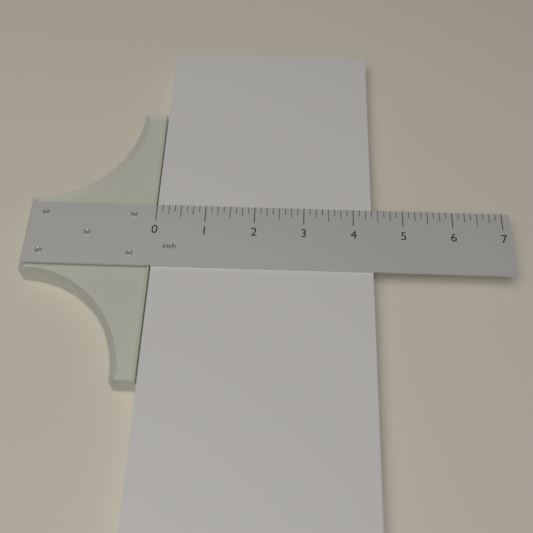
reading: 4.375 inch
